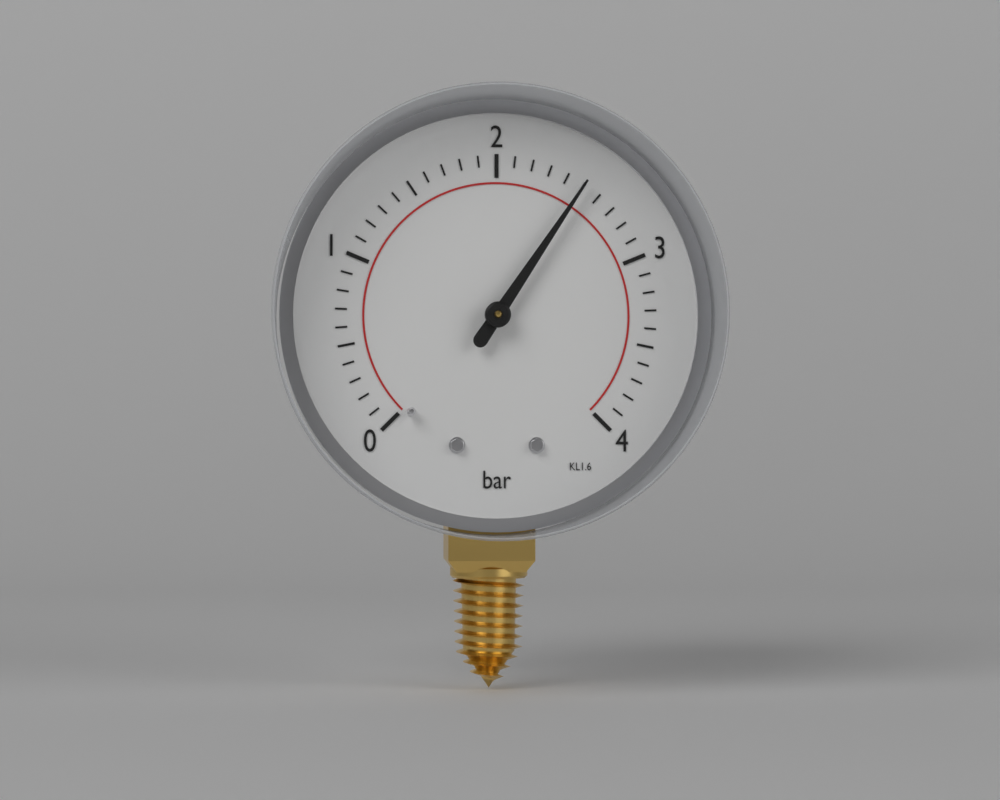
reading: 2.5 bar
